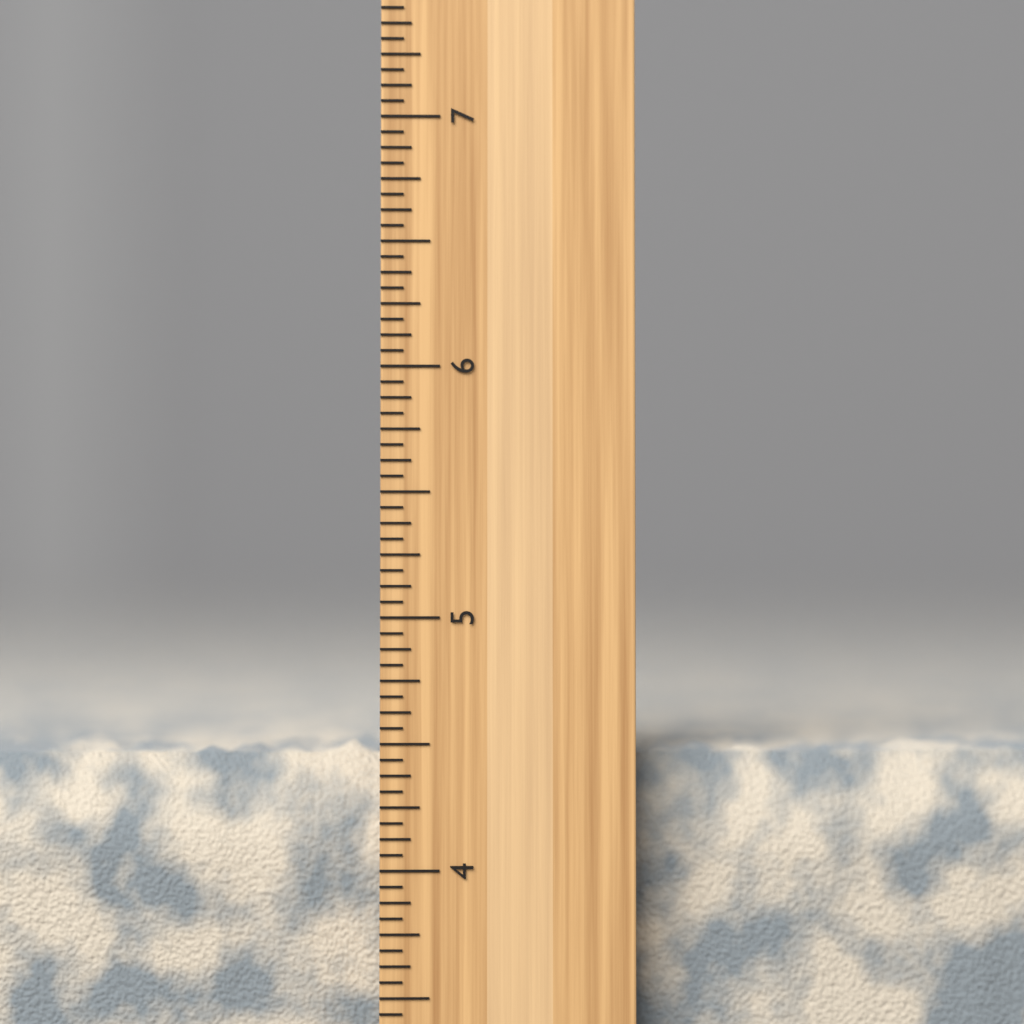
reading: 4.5000 inch
